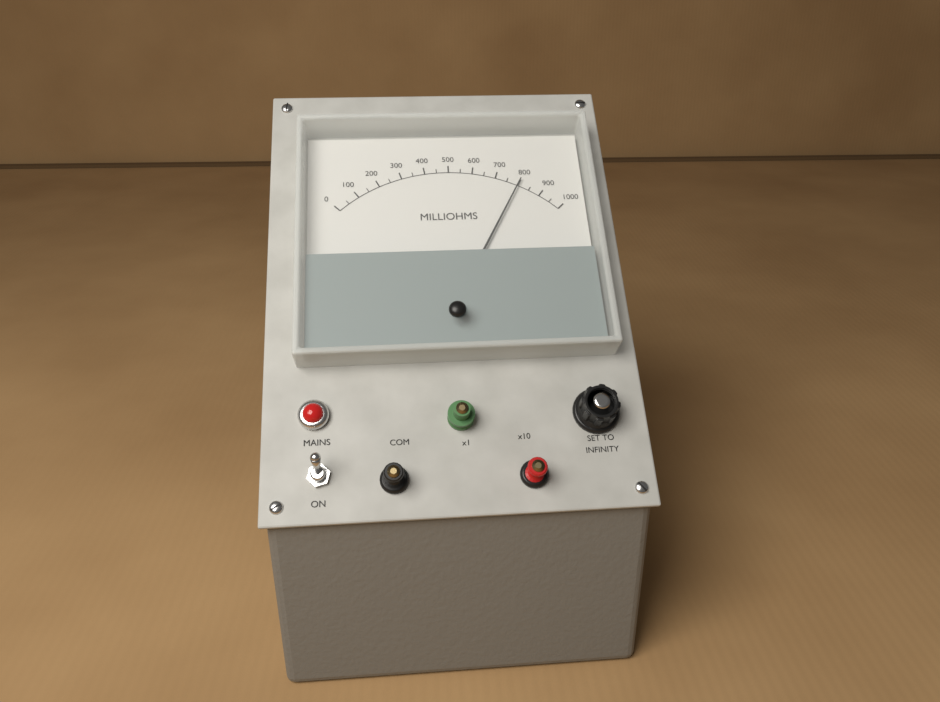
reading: 800 milliohms
